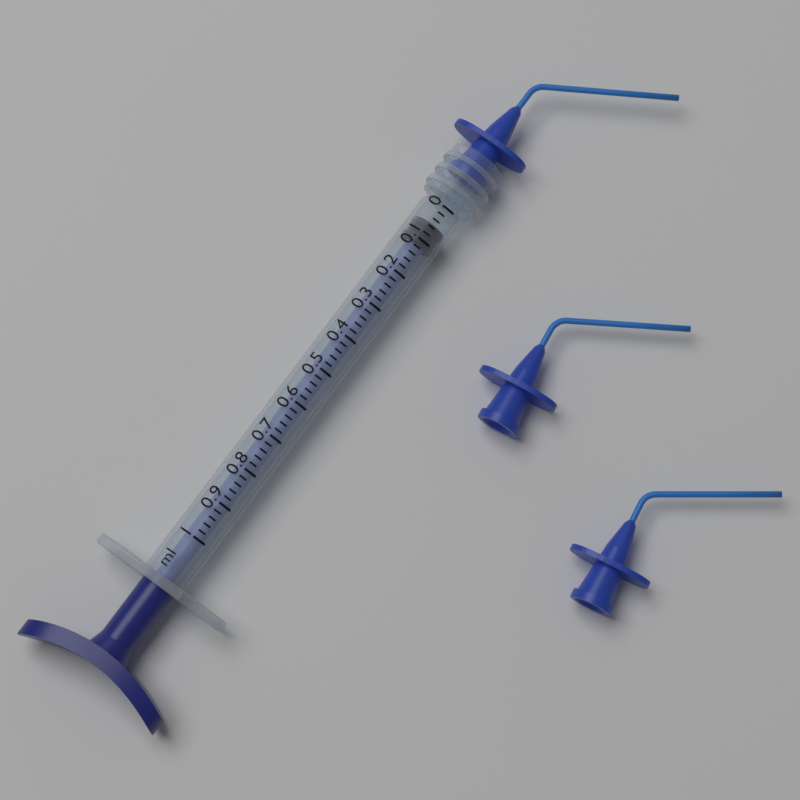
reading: 0.05 ml
